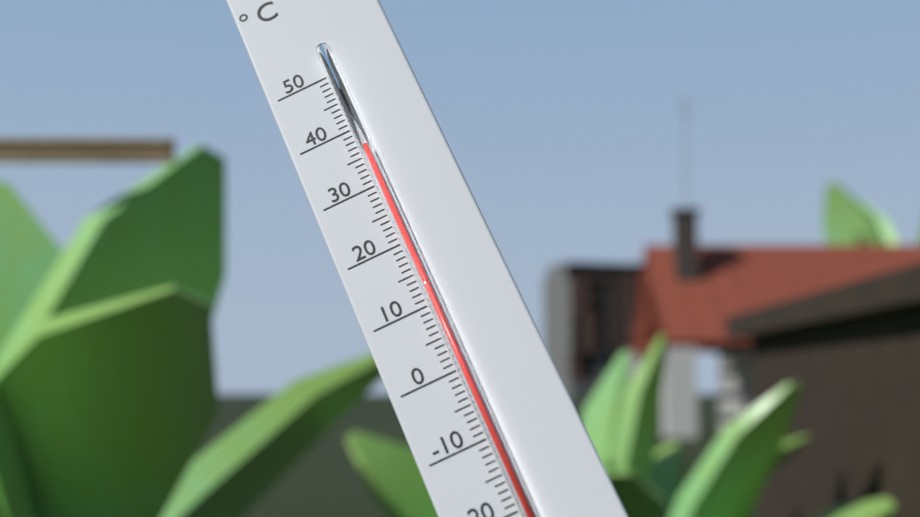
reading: 36 °C
